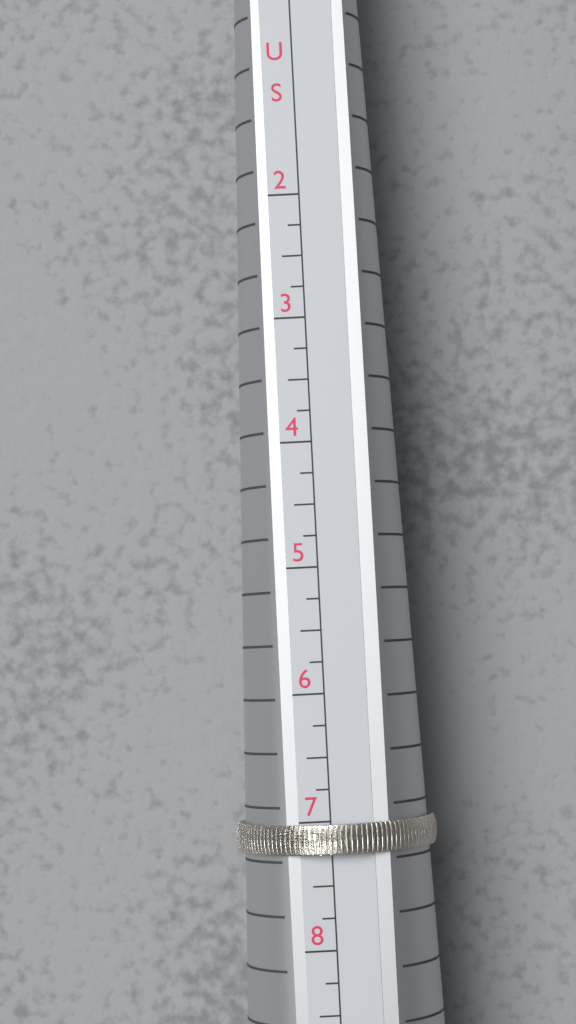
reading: 7.25 US
